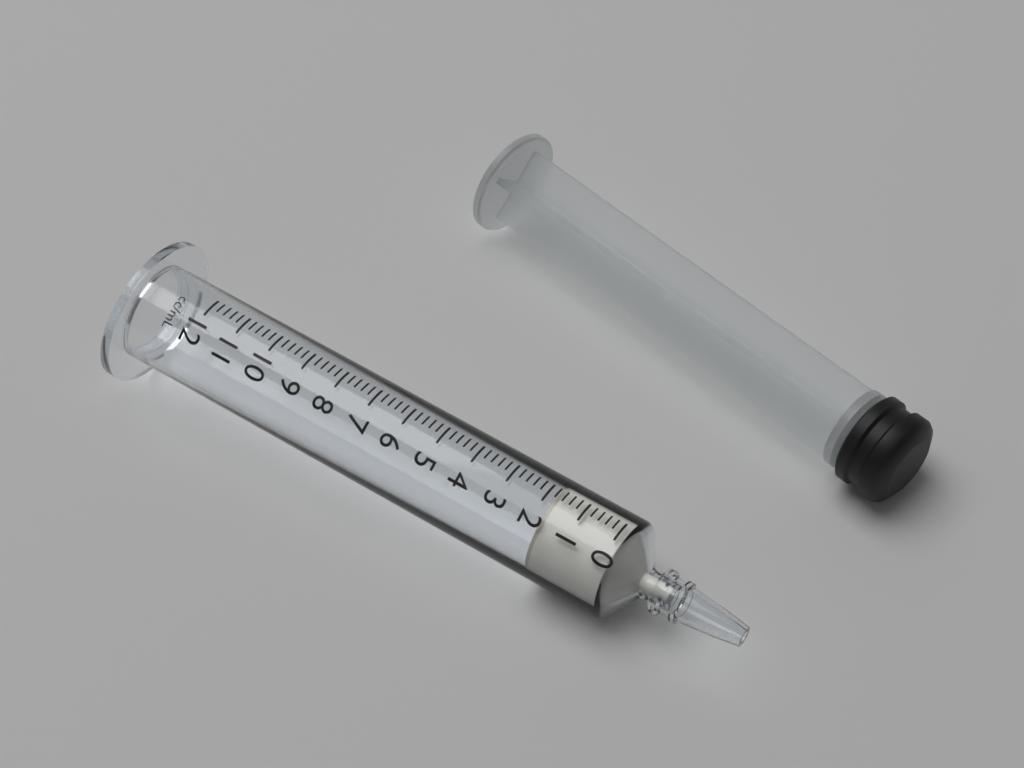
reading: 1.8 ml
